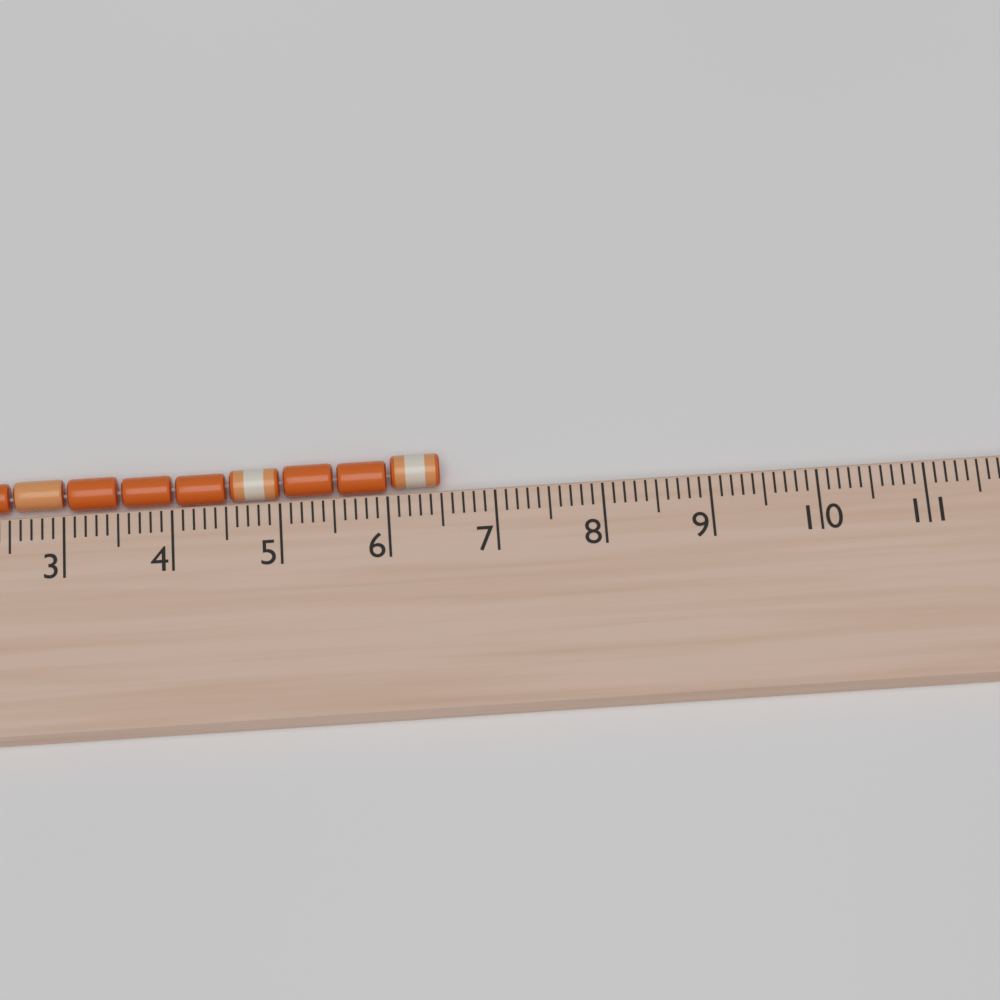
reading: 6.5 cm
